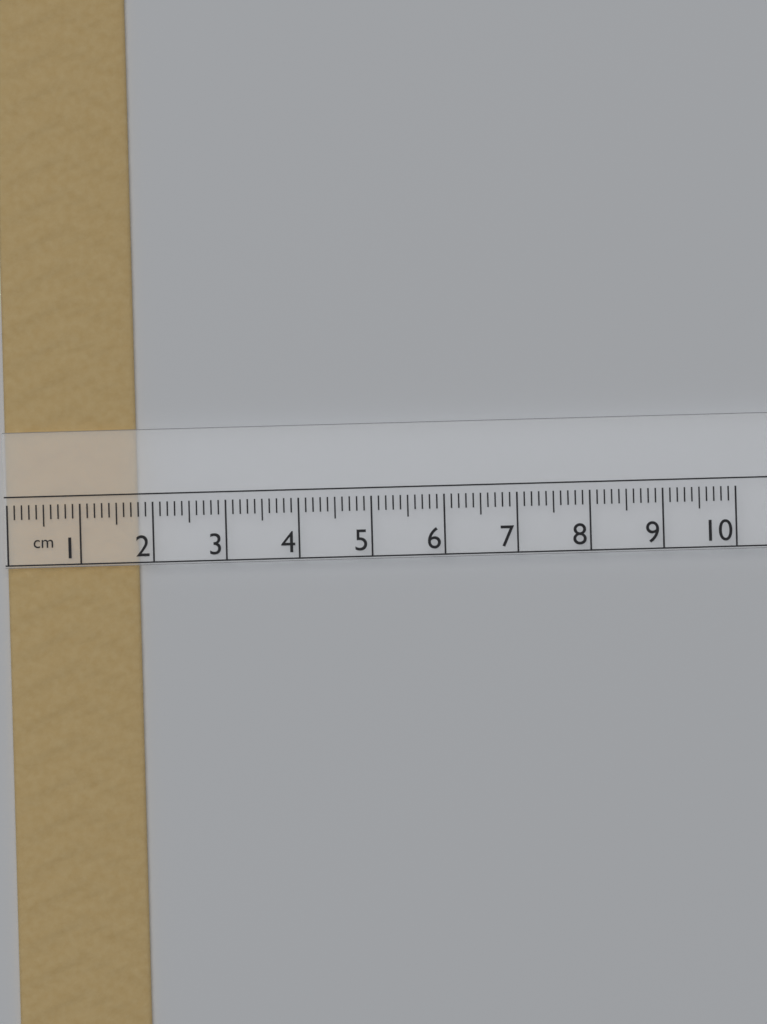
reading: 1.8 cm
